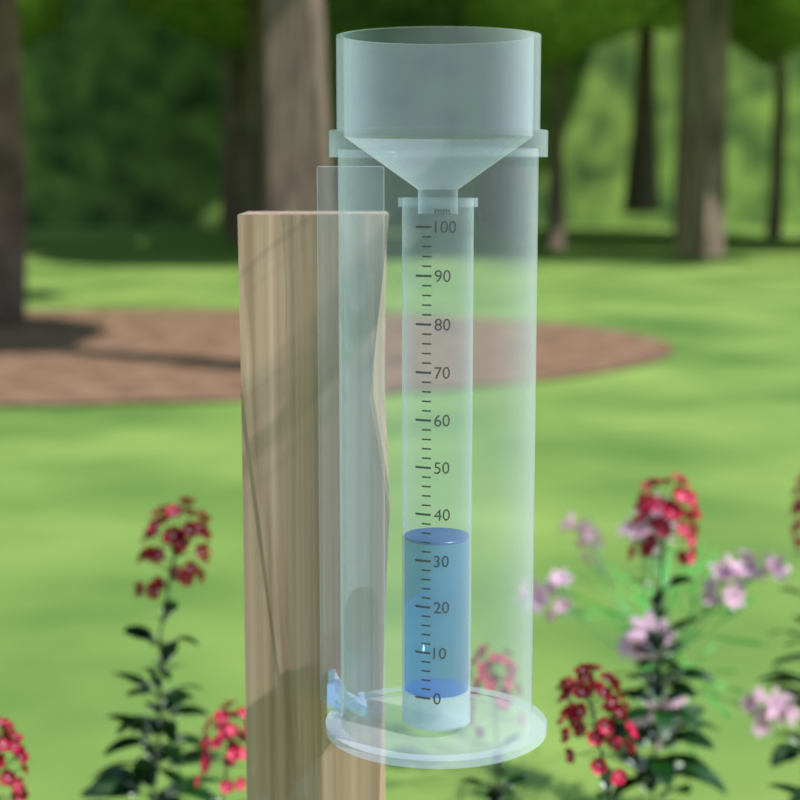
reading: 34 mm
